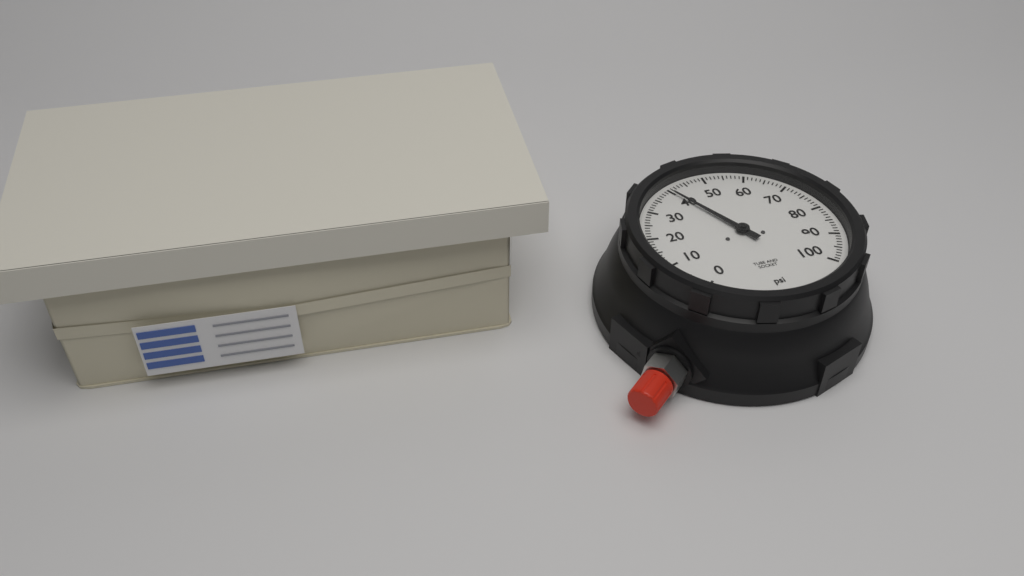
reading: 40 psi
